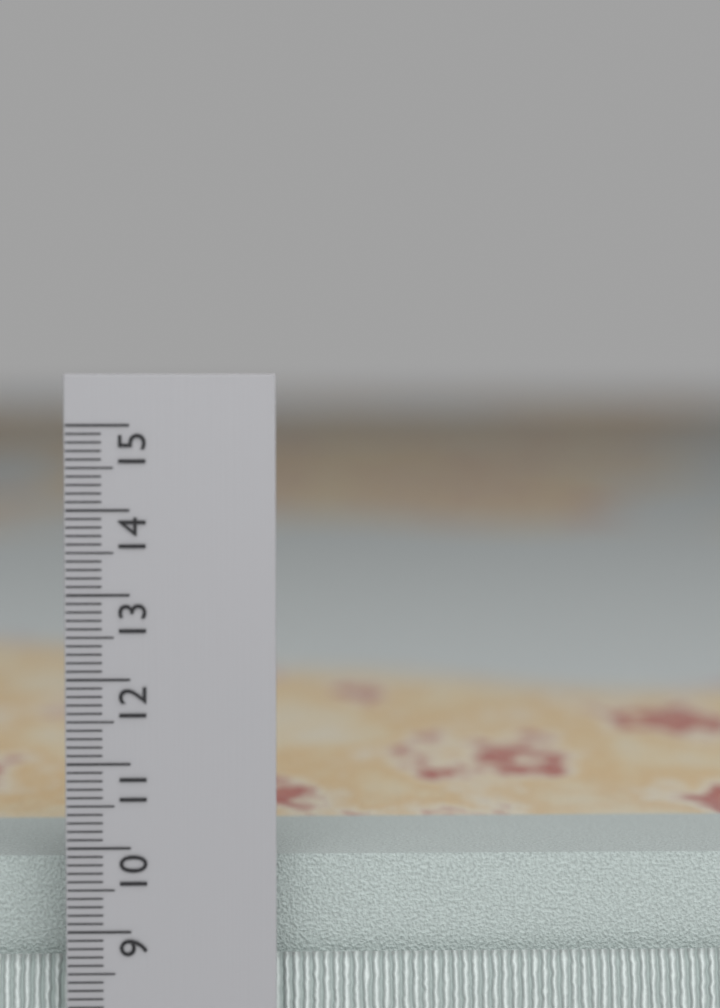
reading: 10.5 cm
